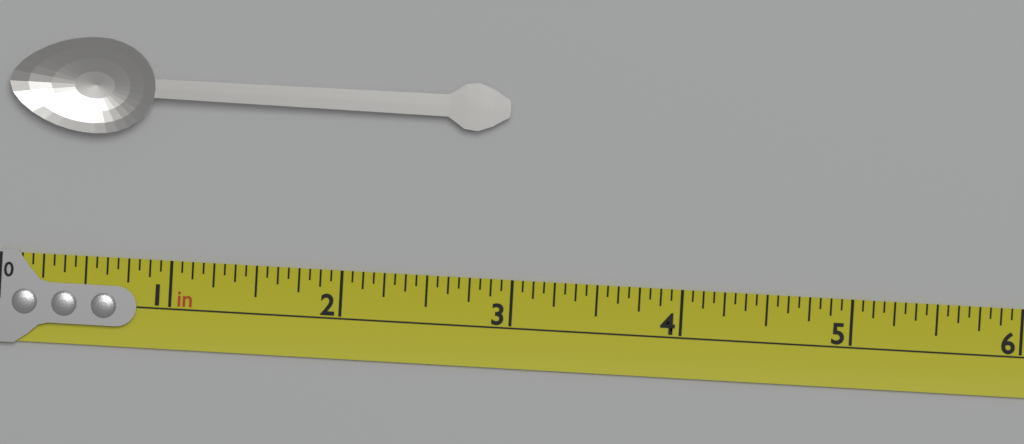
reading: 2.9375 in
